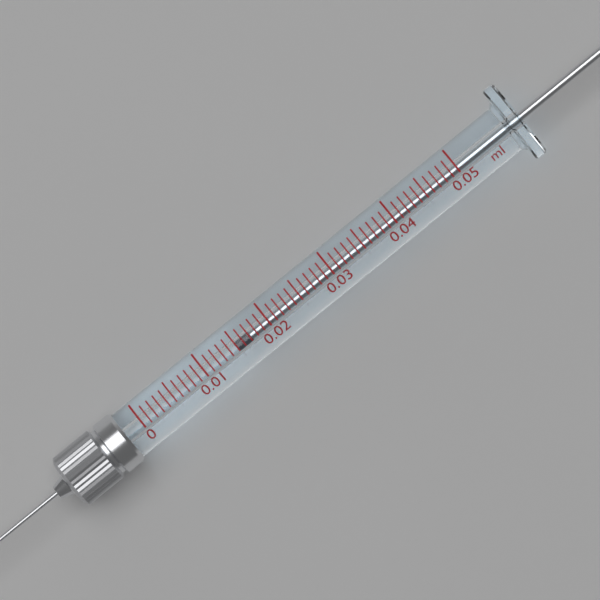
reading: 0.015 ml
